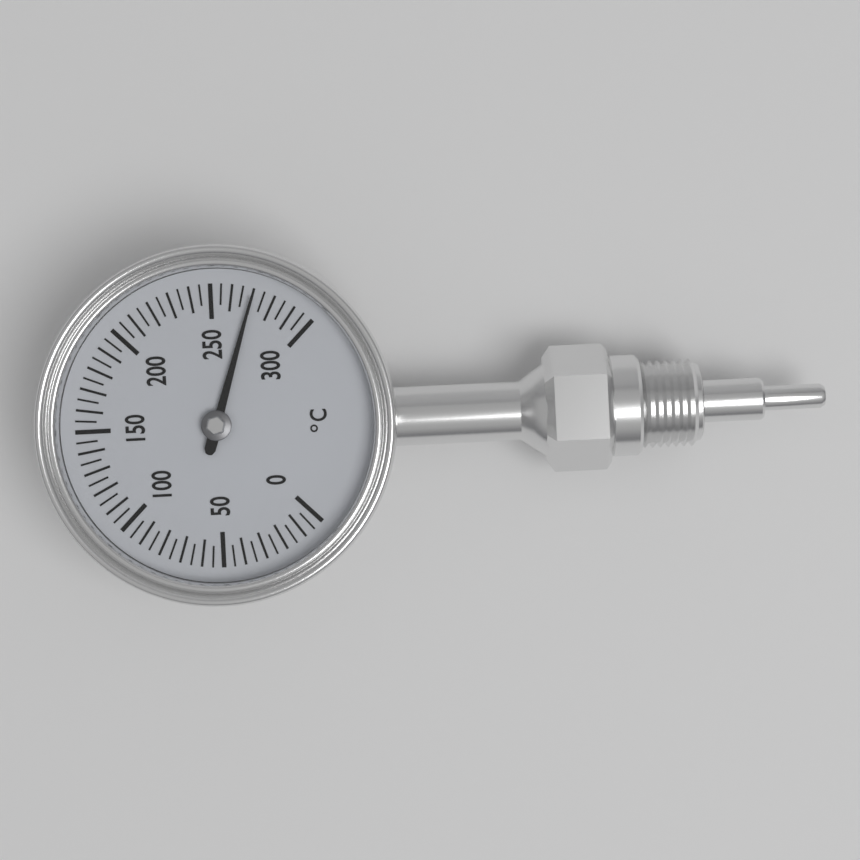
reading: 270 °C
